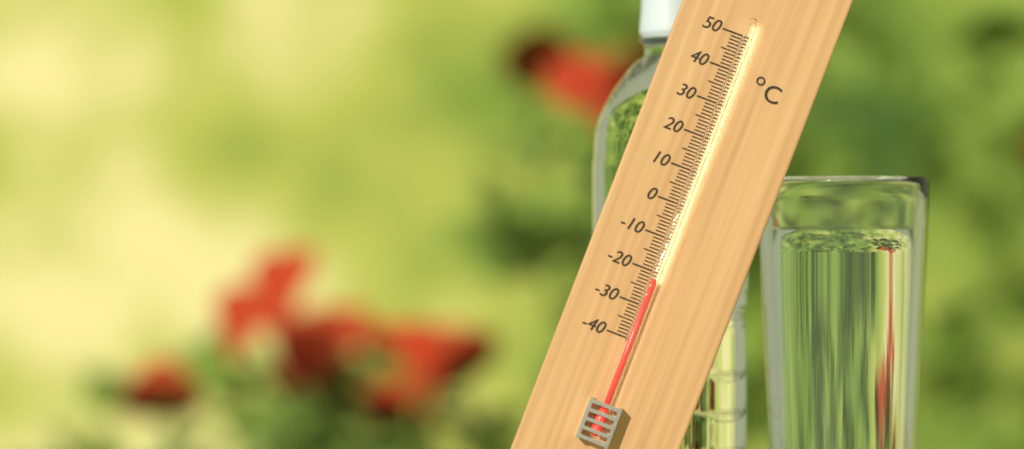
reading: -22 °C
